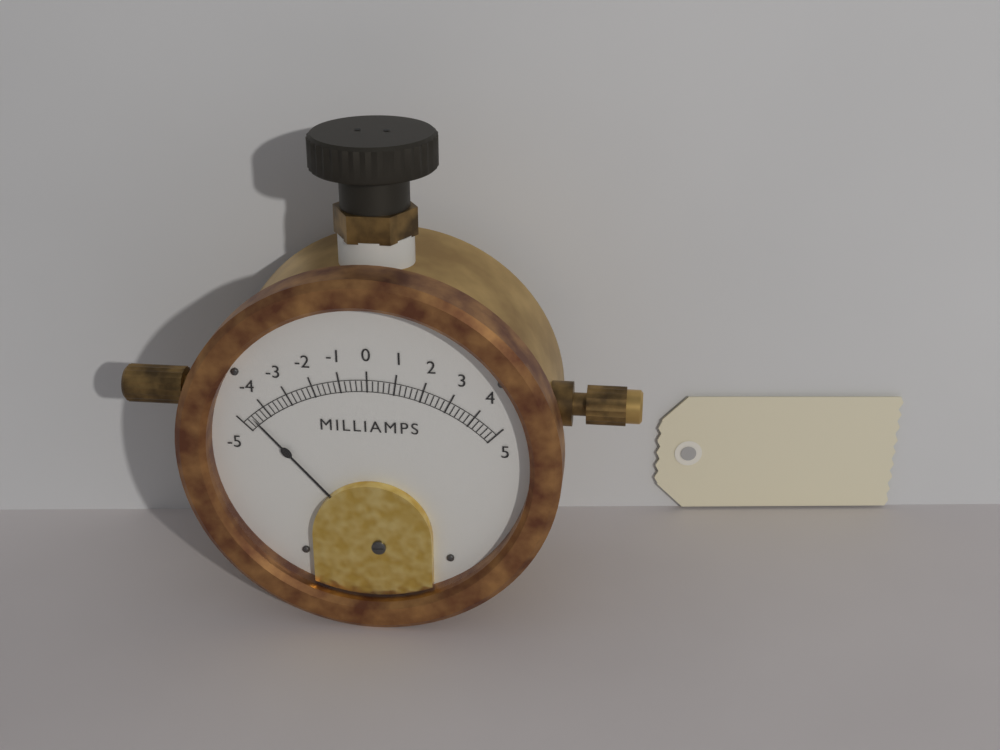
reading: -4.6 mA
